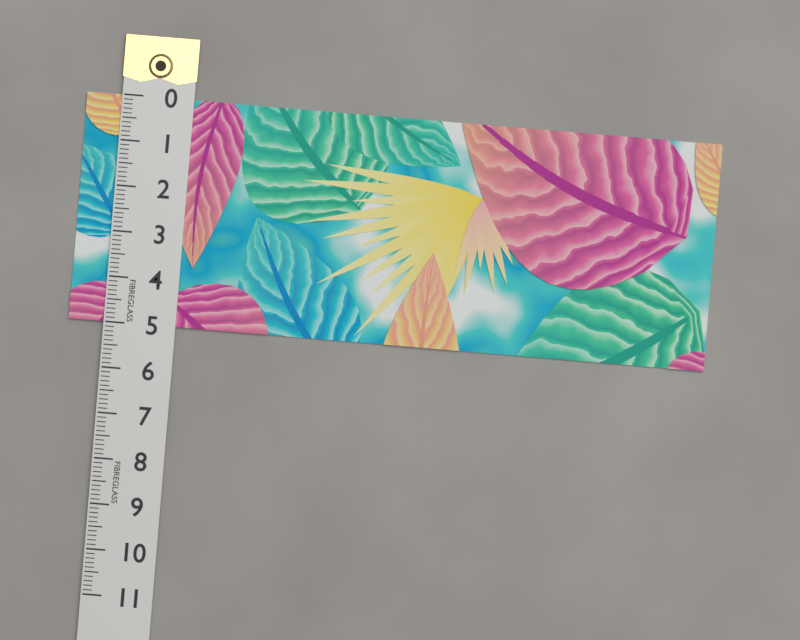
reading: 5.0 (no unit)
